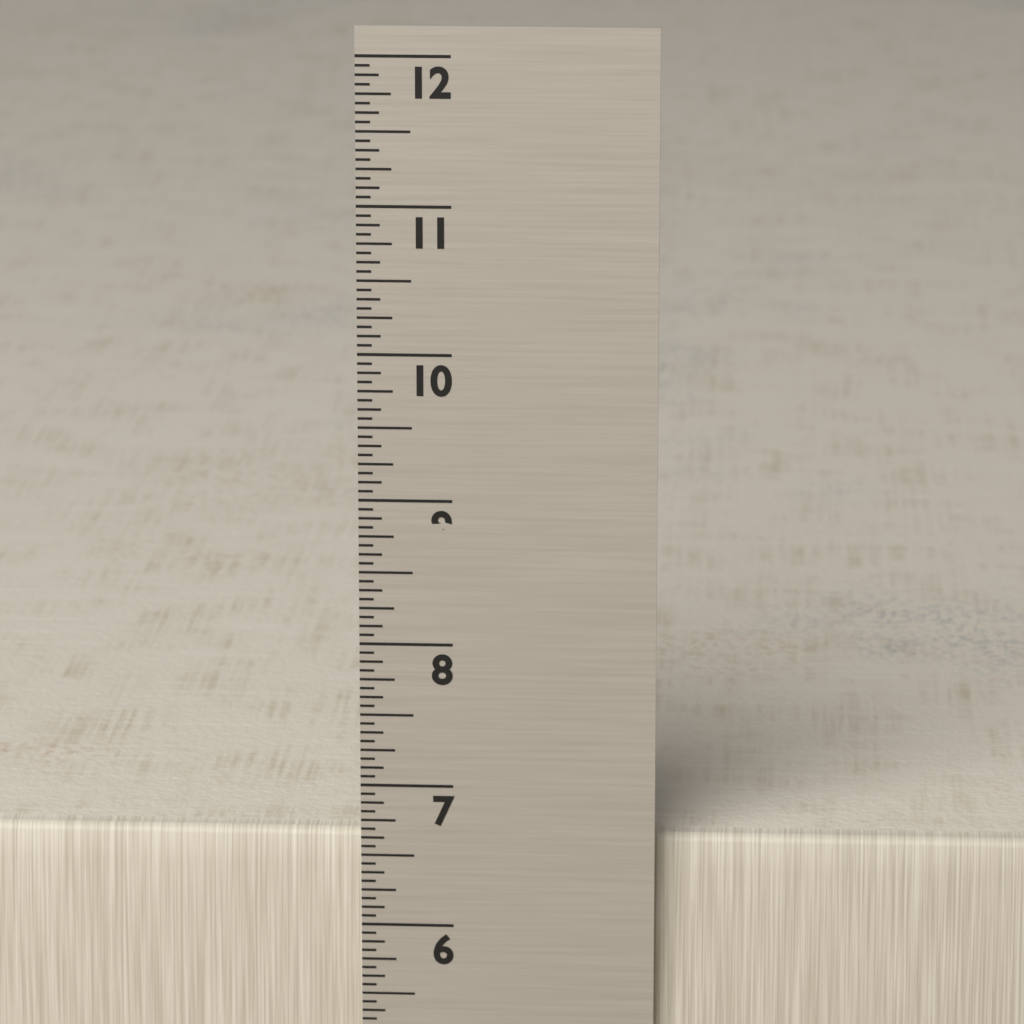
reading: 6.6250 in
